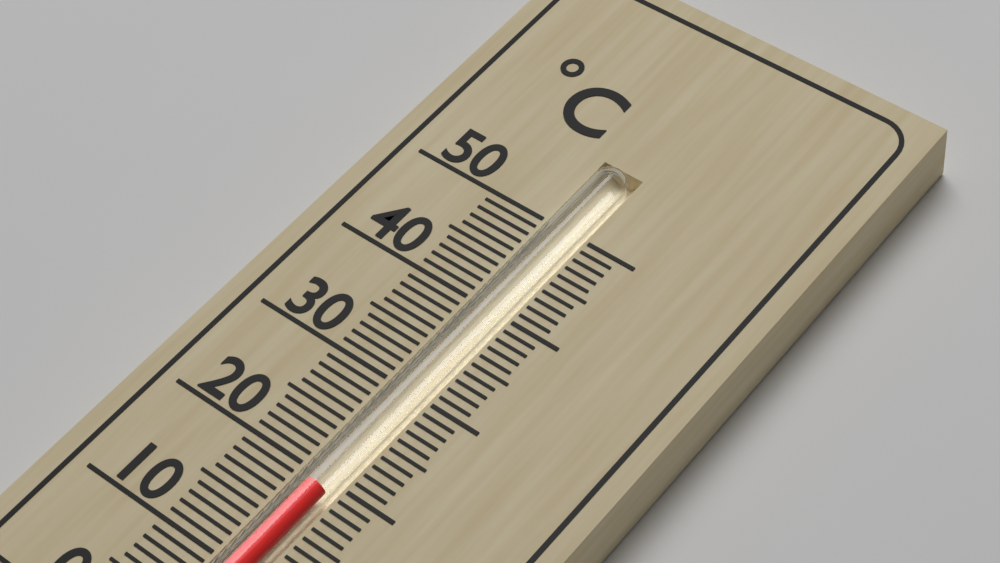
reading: 19 °C
